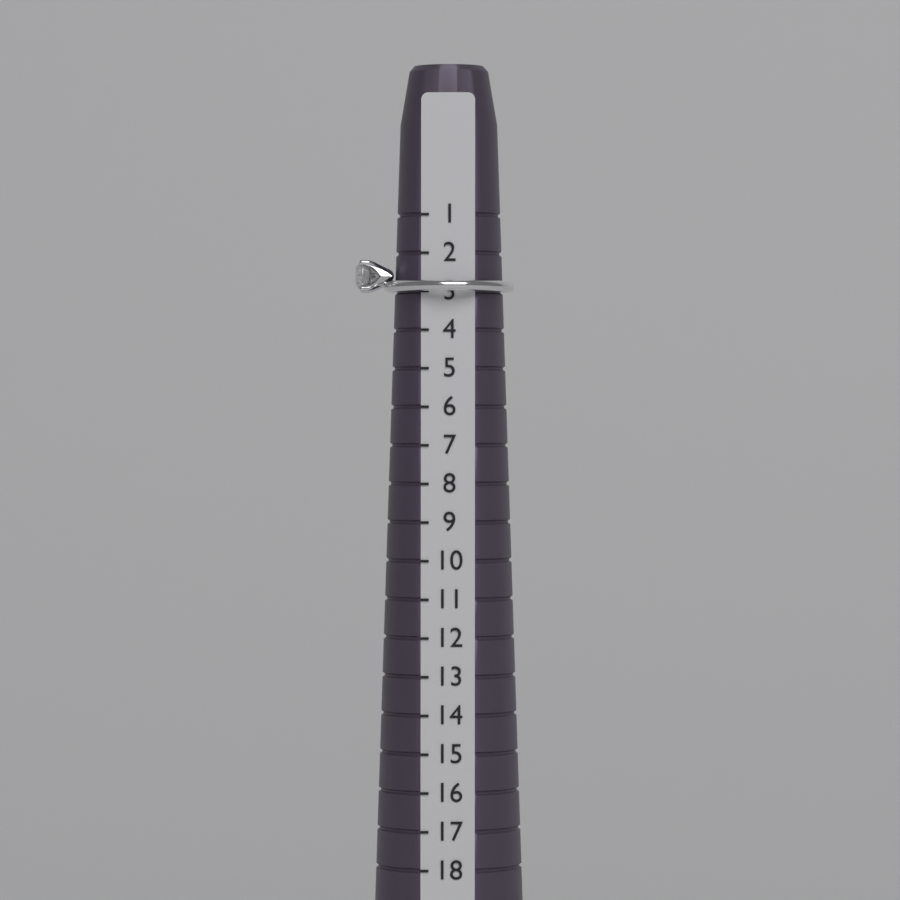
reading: 3 (no unit)
